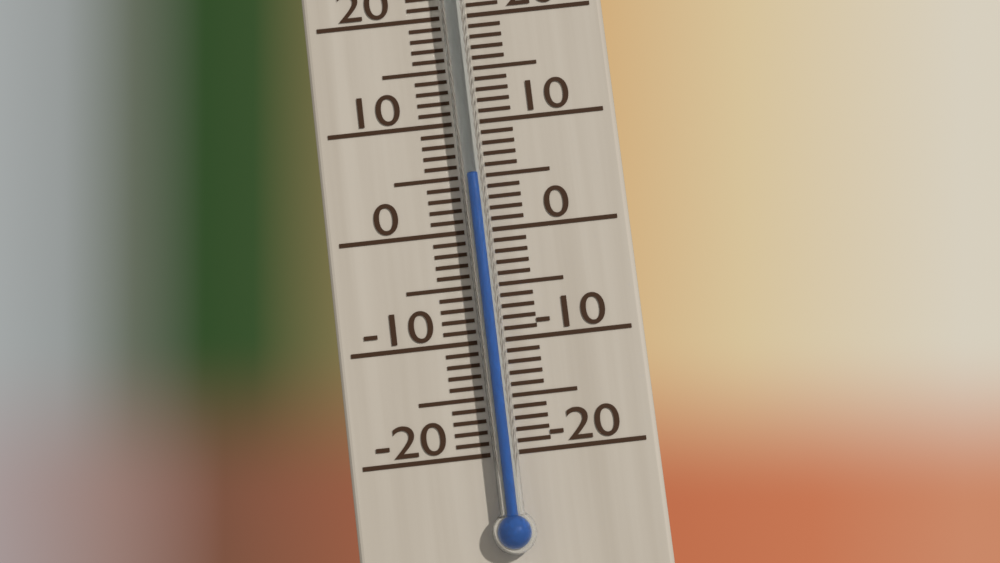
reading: 5 °C
